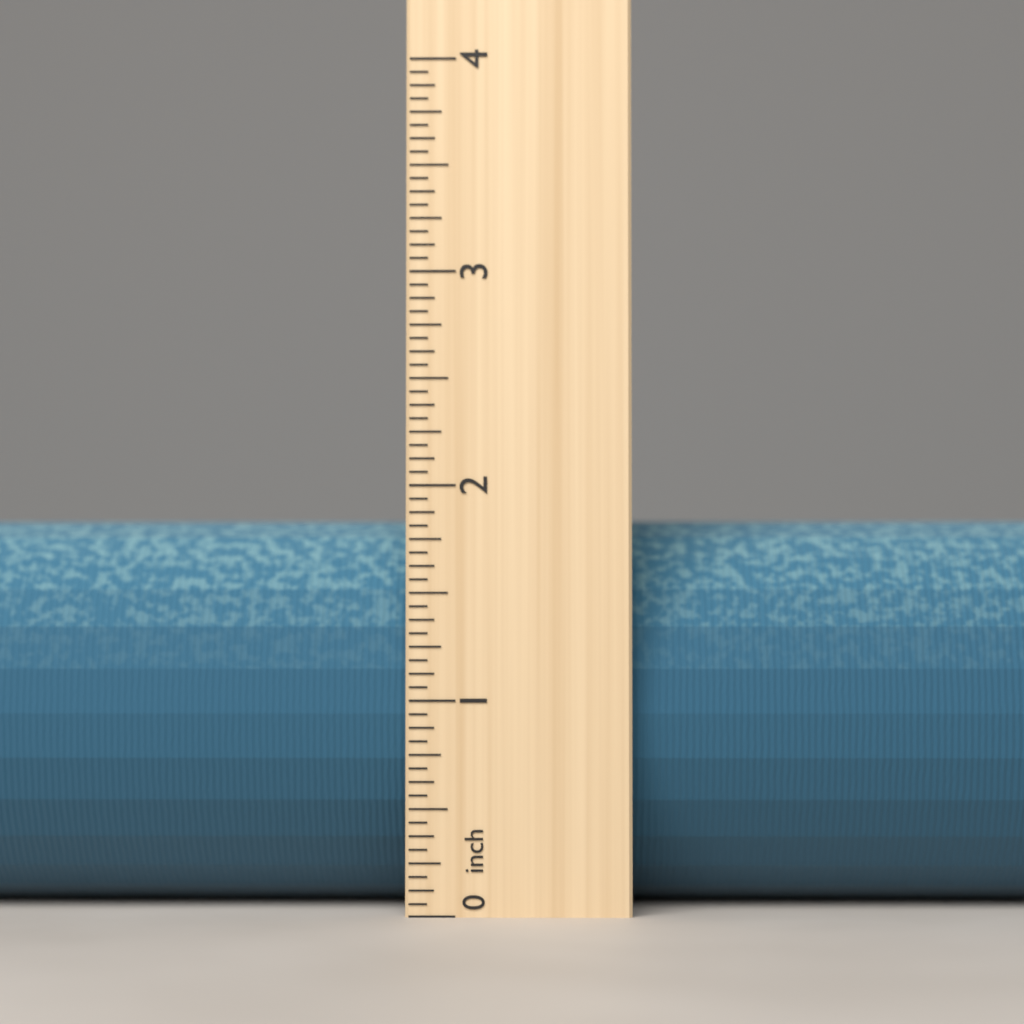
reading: 1.8750 inch
